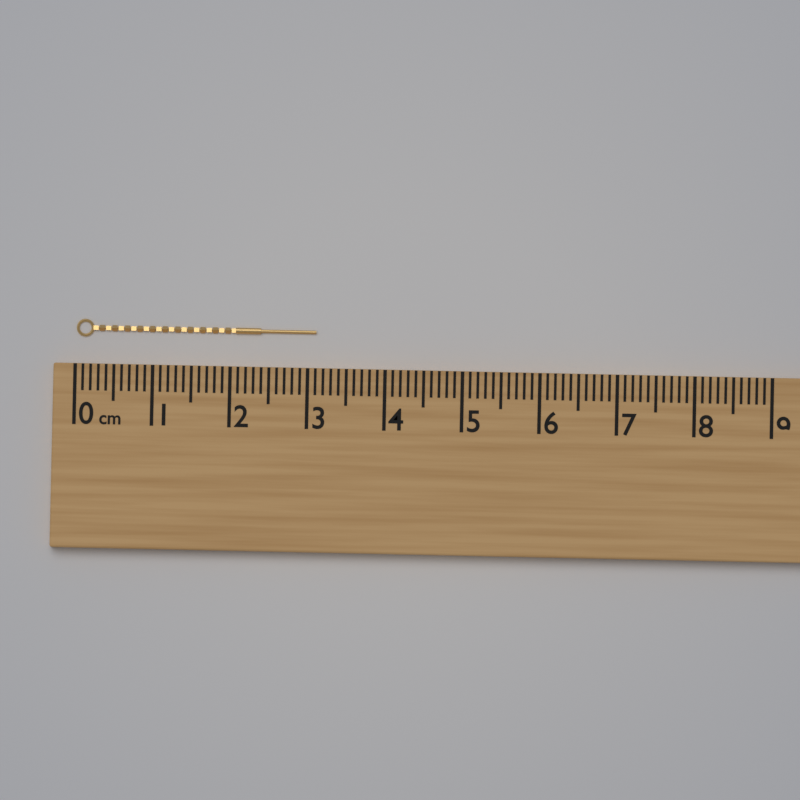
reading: 3.1 cm
